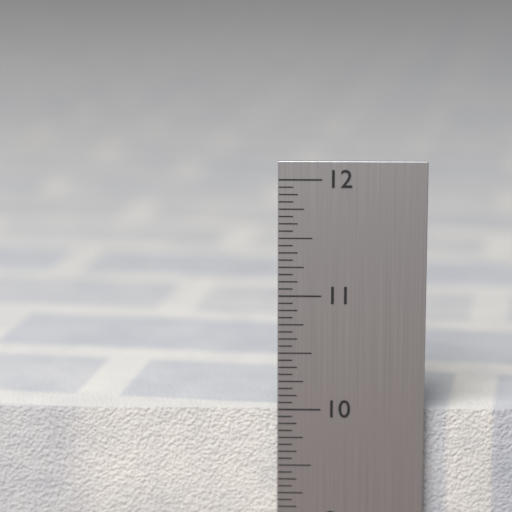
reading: 10.0000 in
